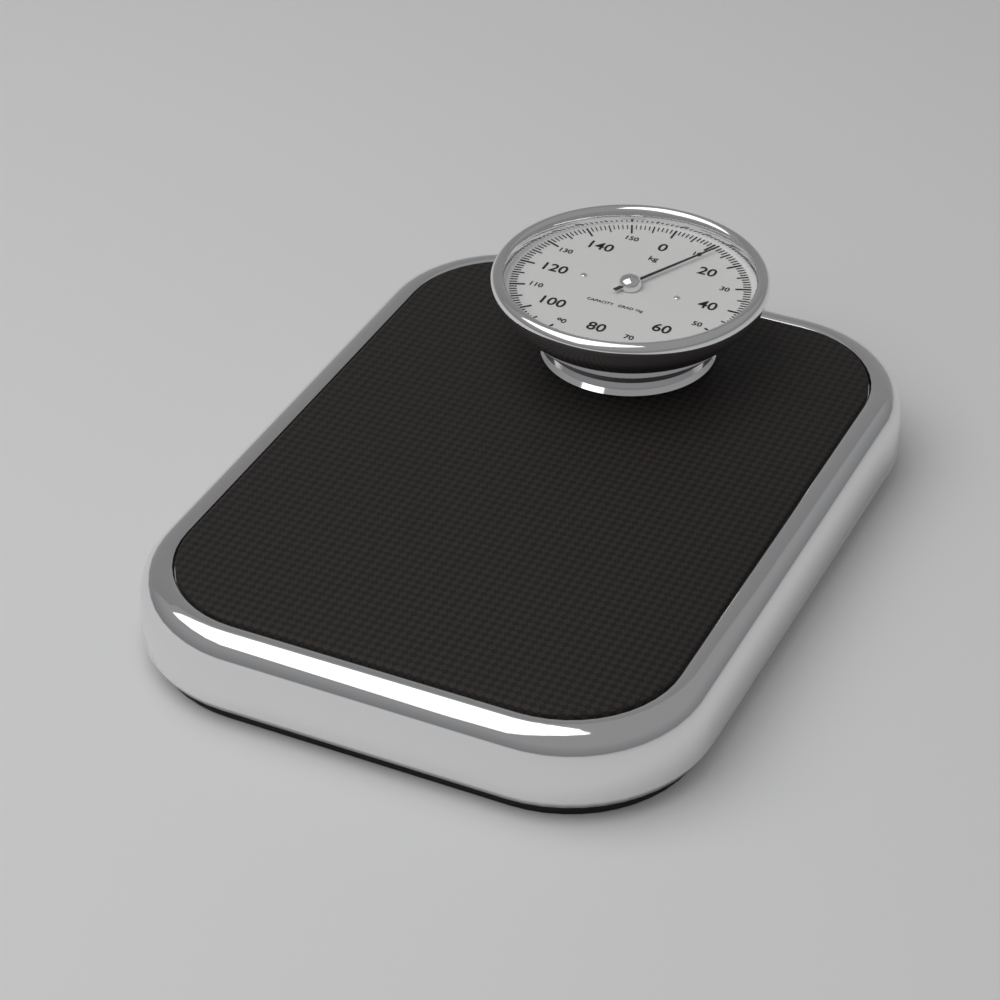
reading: 12 kg
